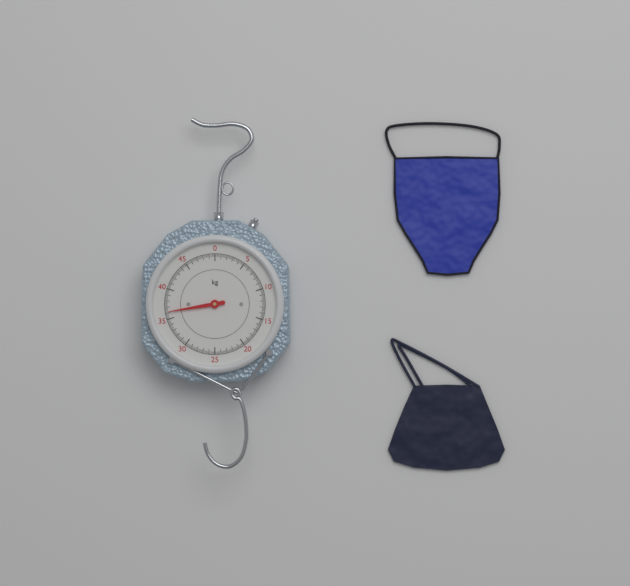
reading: 36.2 kg
